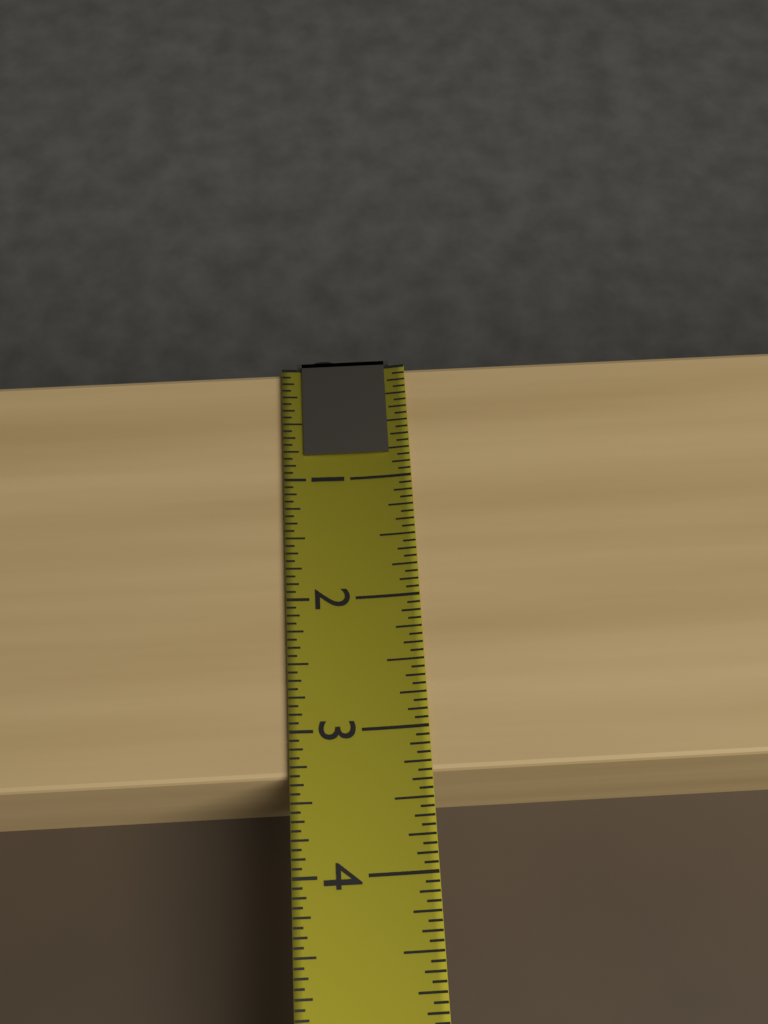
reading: 3.3125 (no unit)
